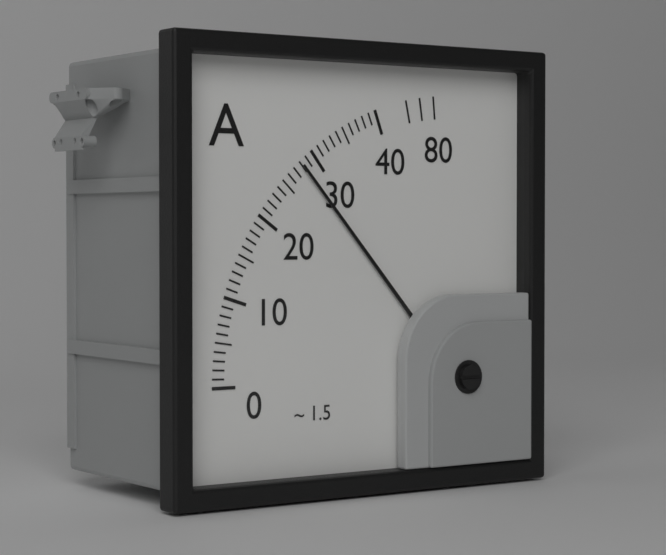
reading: 28 A
